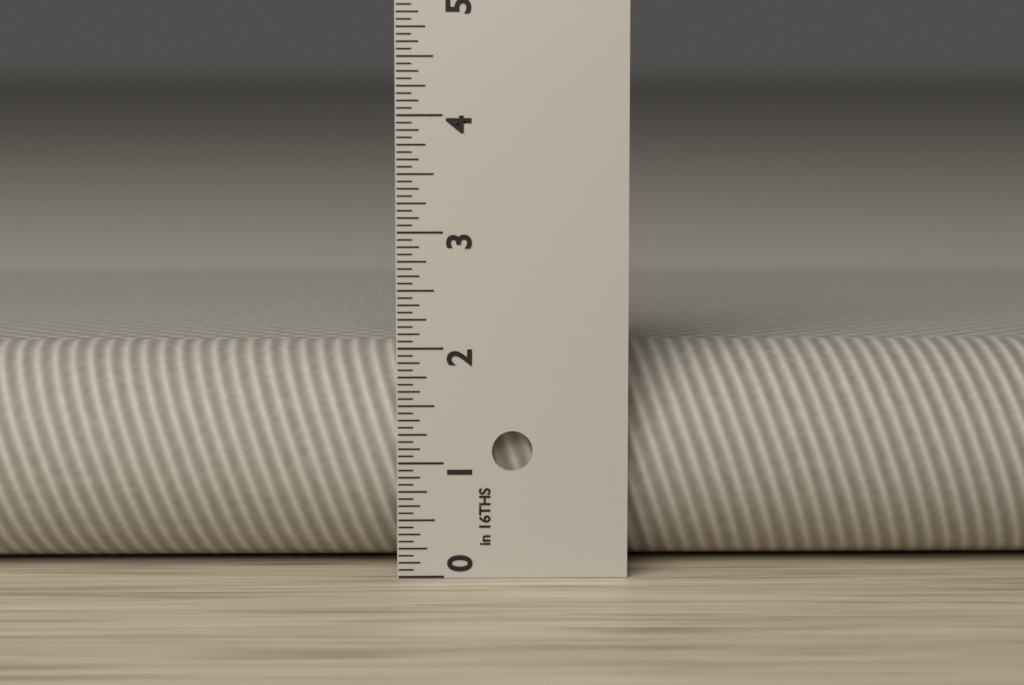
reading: 1.9375 in
